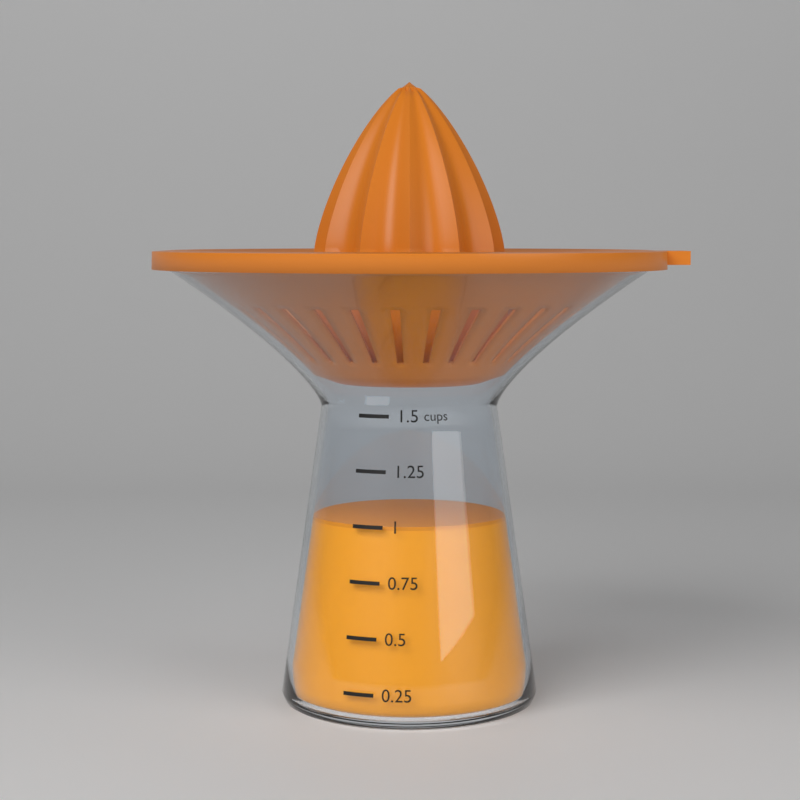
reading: 1.00 cups
